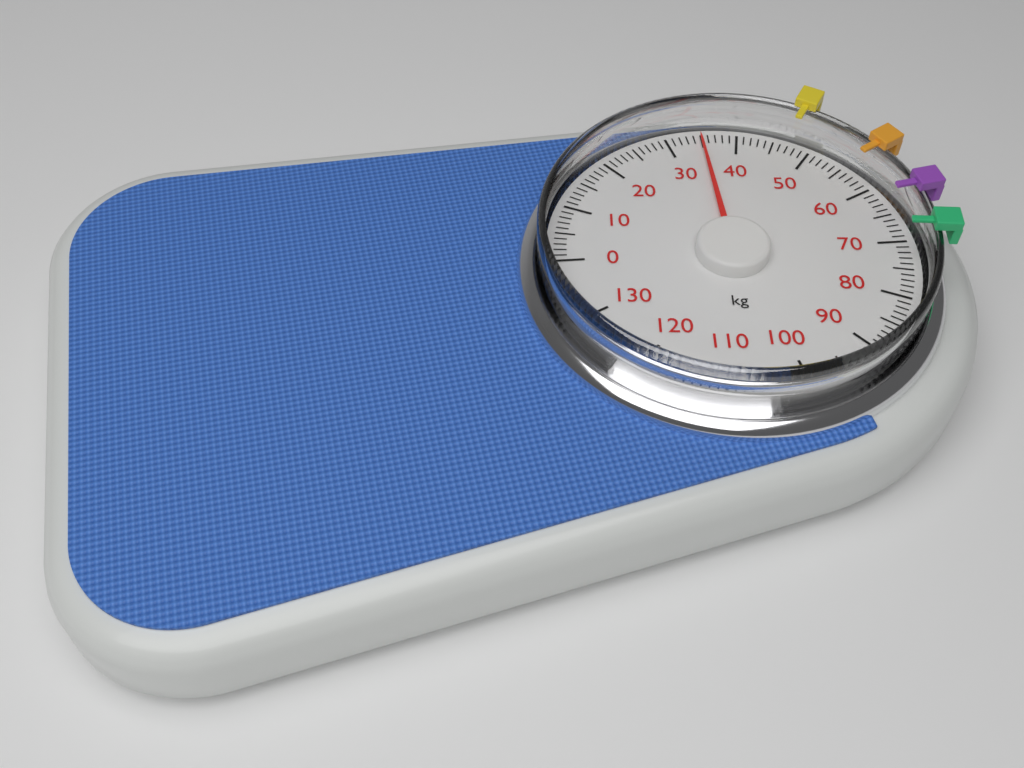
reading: 35 kg
